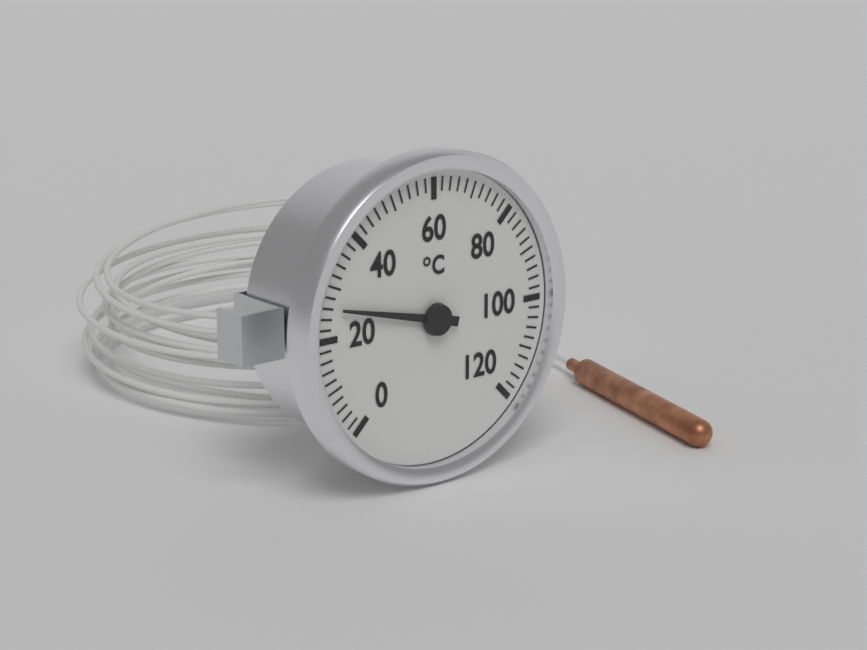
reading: 26 °C
